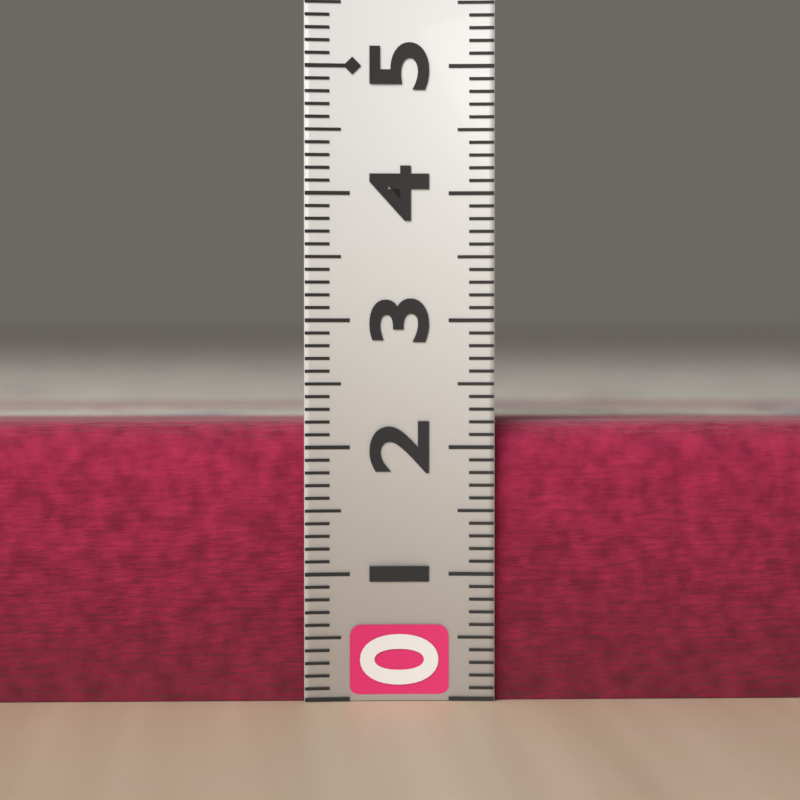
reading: 2.2 (no unit)
